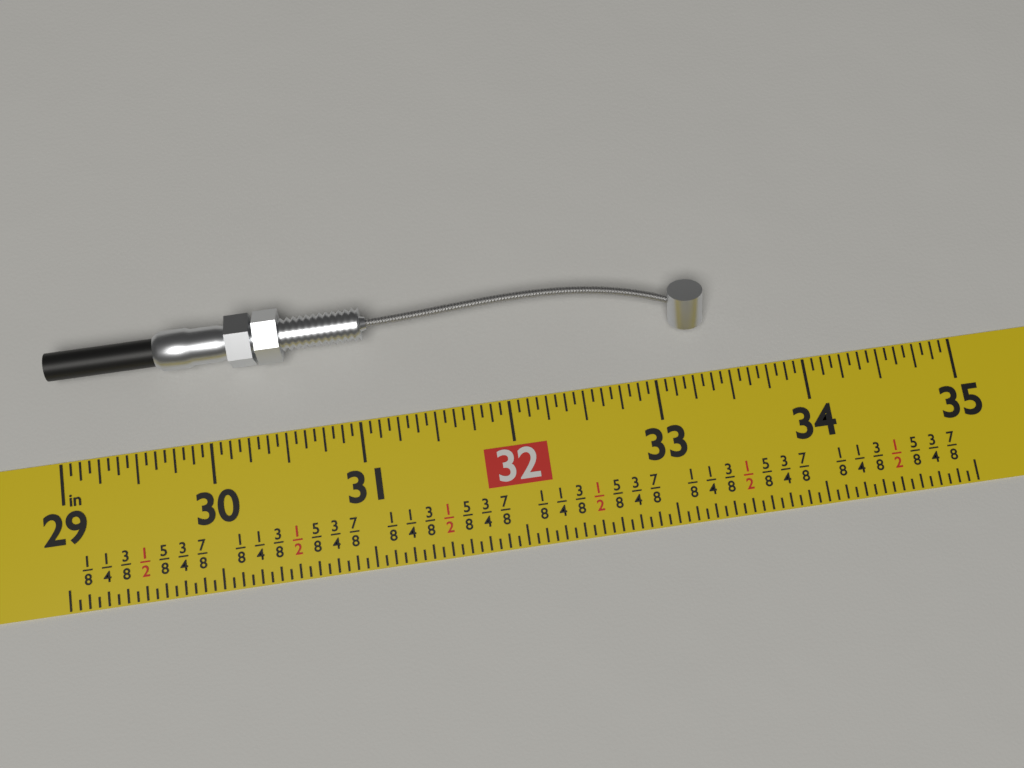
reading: 33.3750 in
